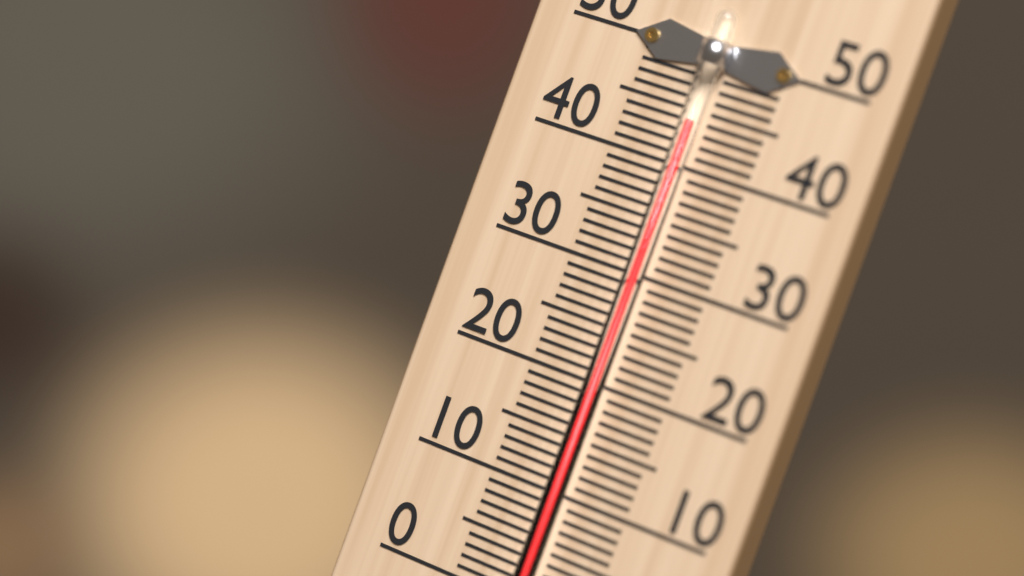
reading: 44 °C
